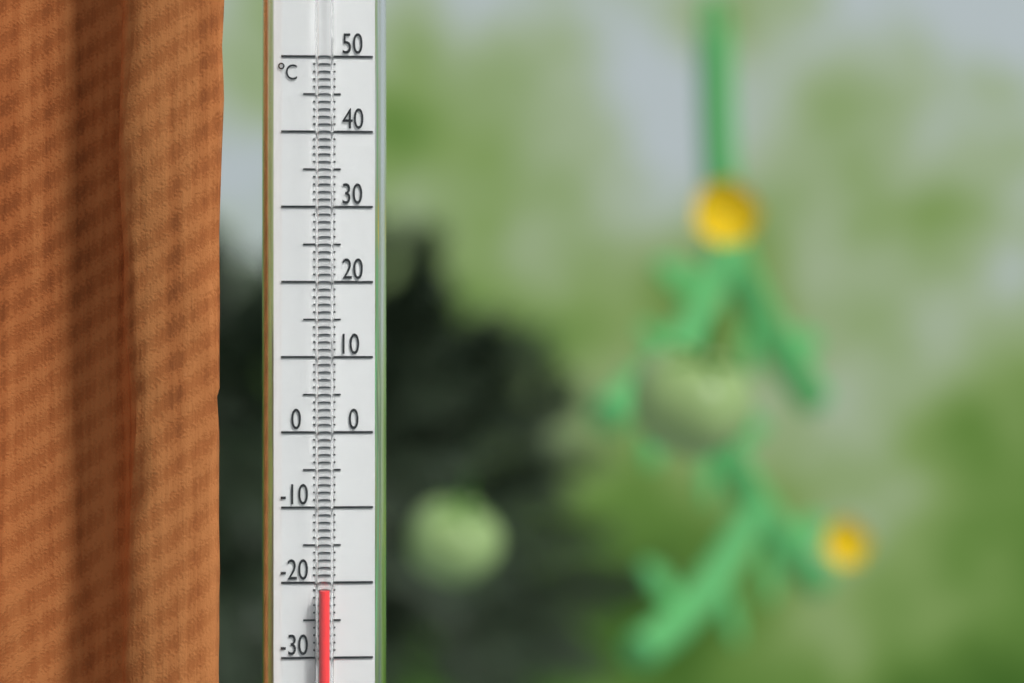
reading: -21 °C
